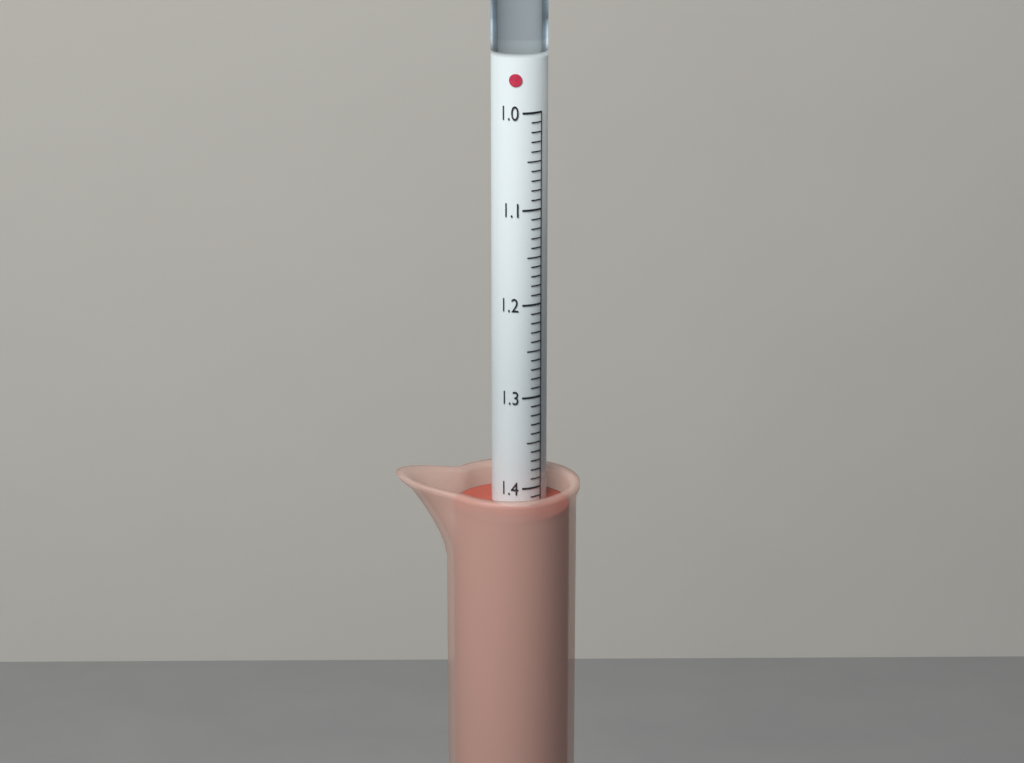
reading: 1.42 (no unit)
